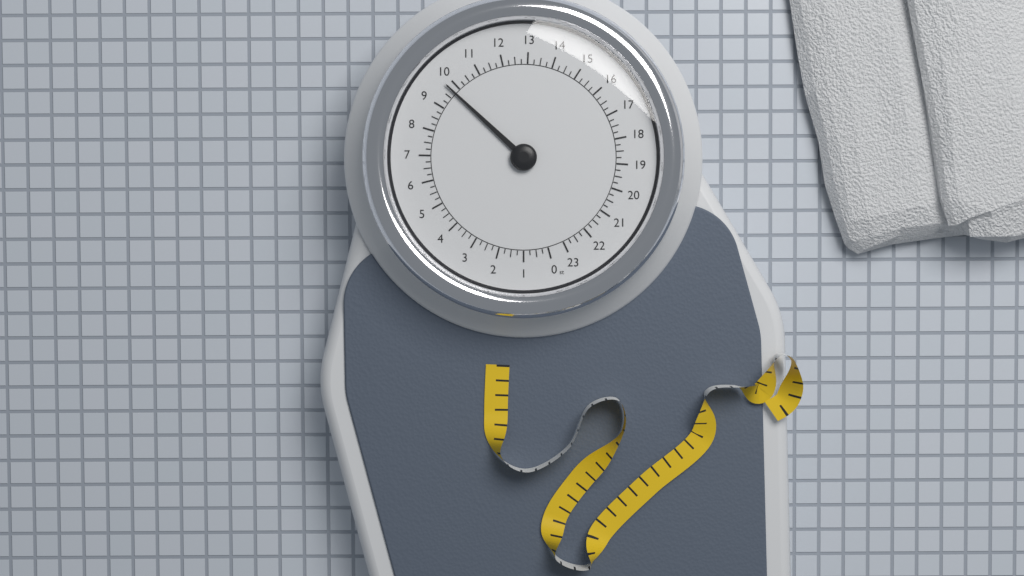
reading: 9.75 st
